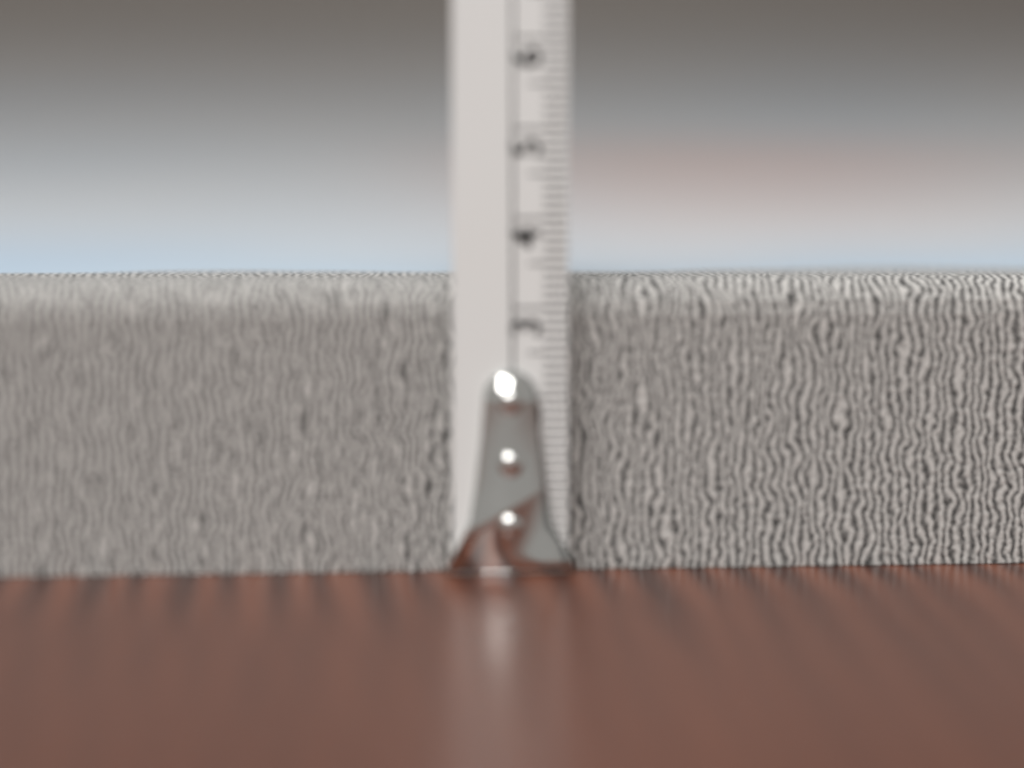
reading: 3.3 cm
